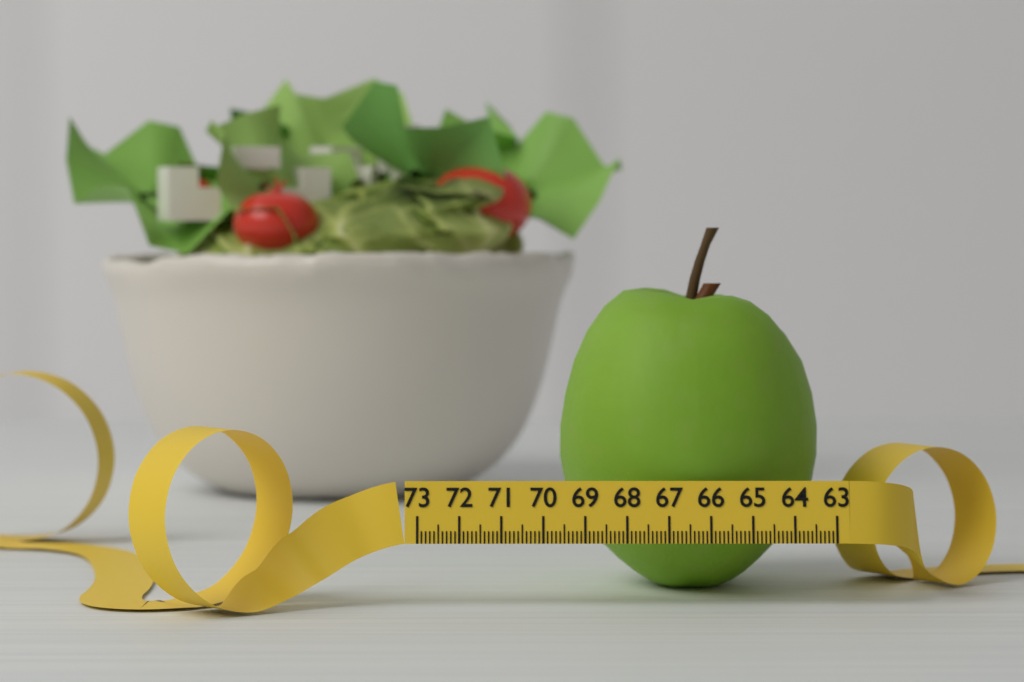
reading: 69.5 (no unit)
